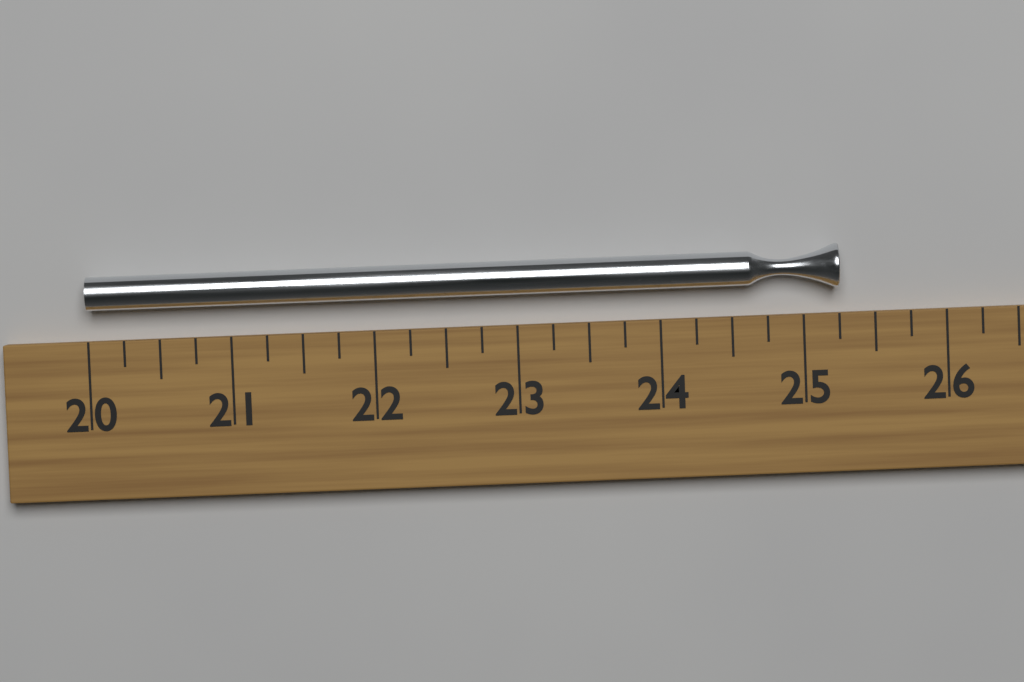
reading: 25.25 (no unit)
